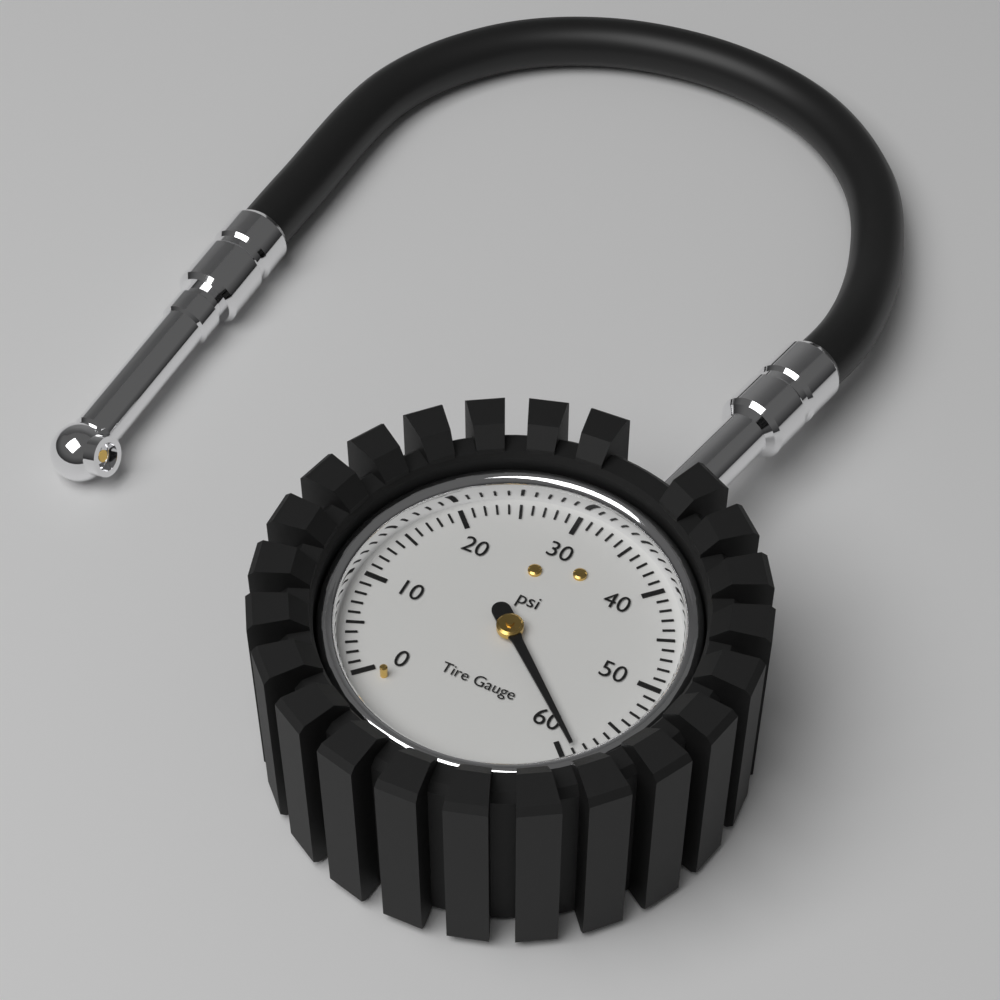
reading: 59 psi
